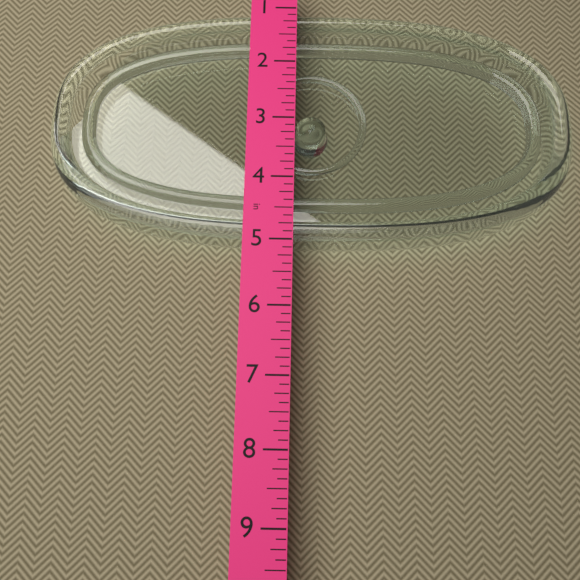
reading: 5.000 in
